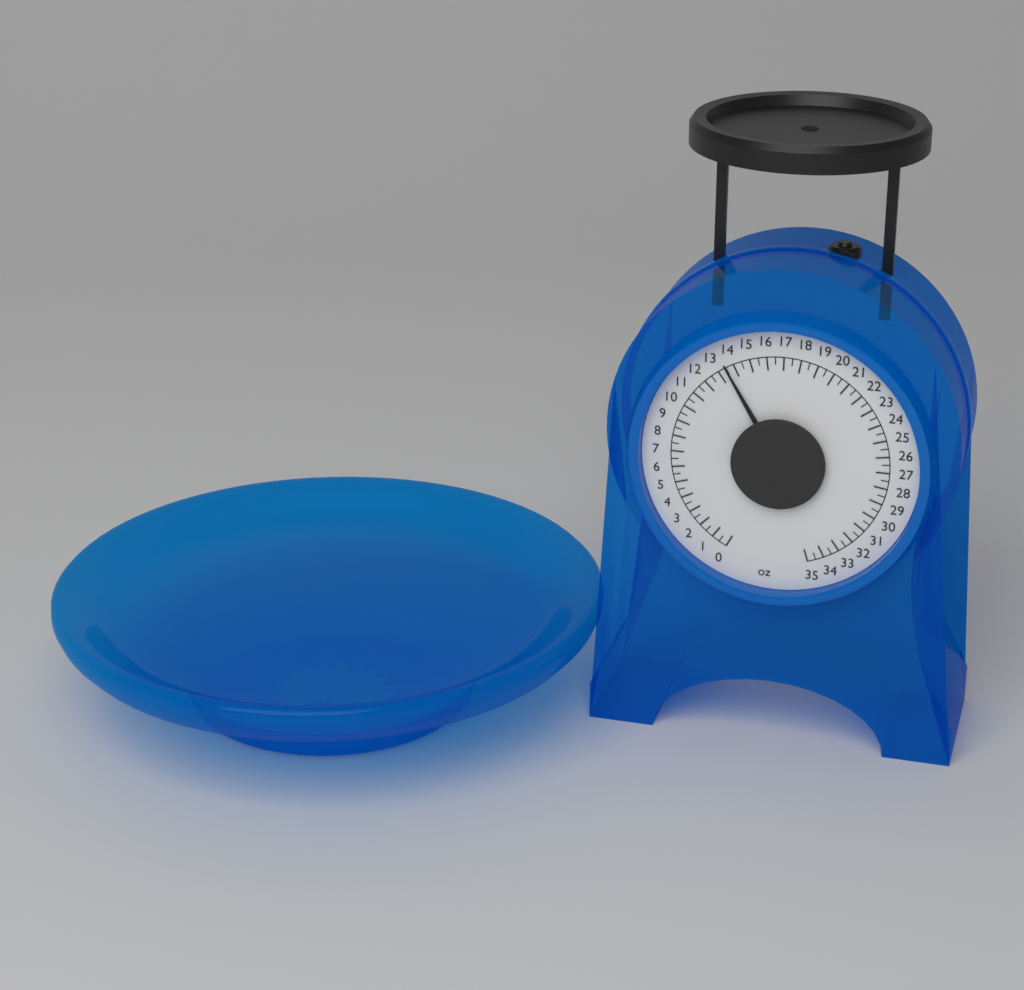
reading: 13.5 oz
